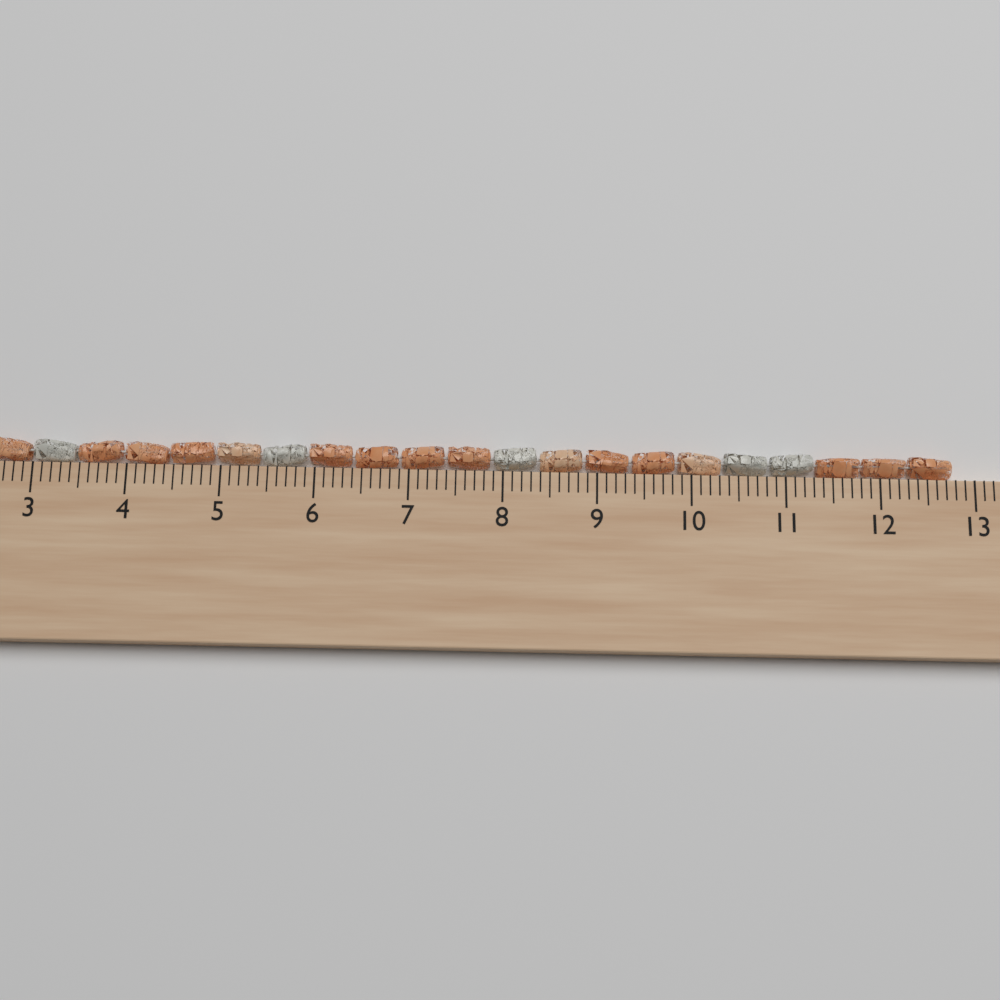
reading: 12.8 cm
